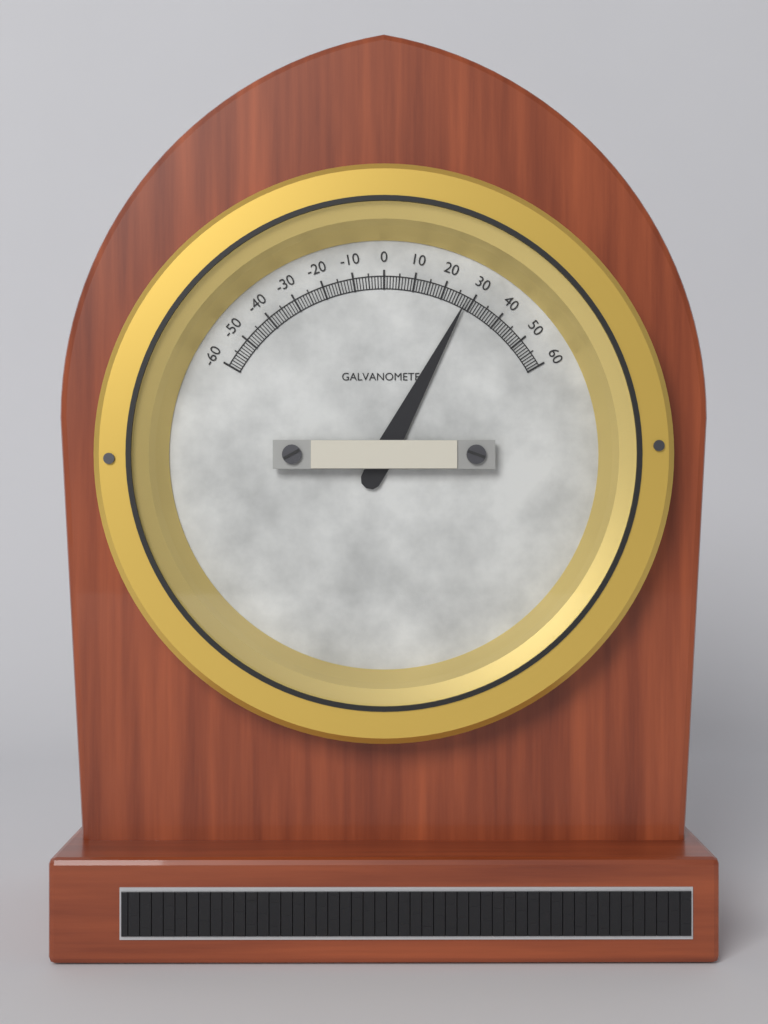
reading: 28 (no unit)
